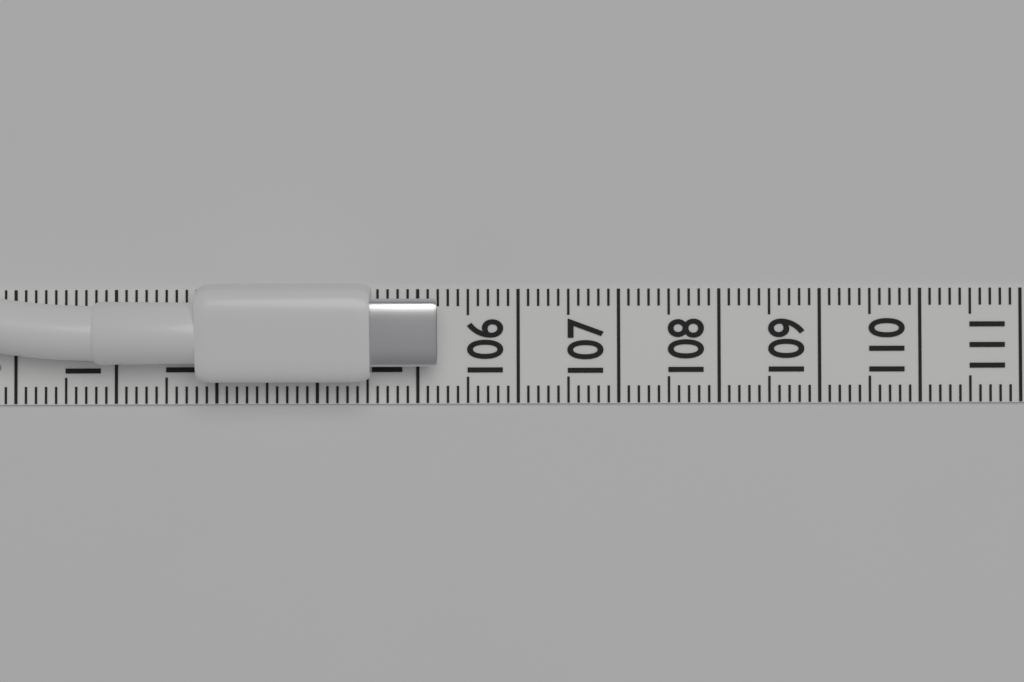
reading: 105.2 (no unit)
